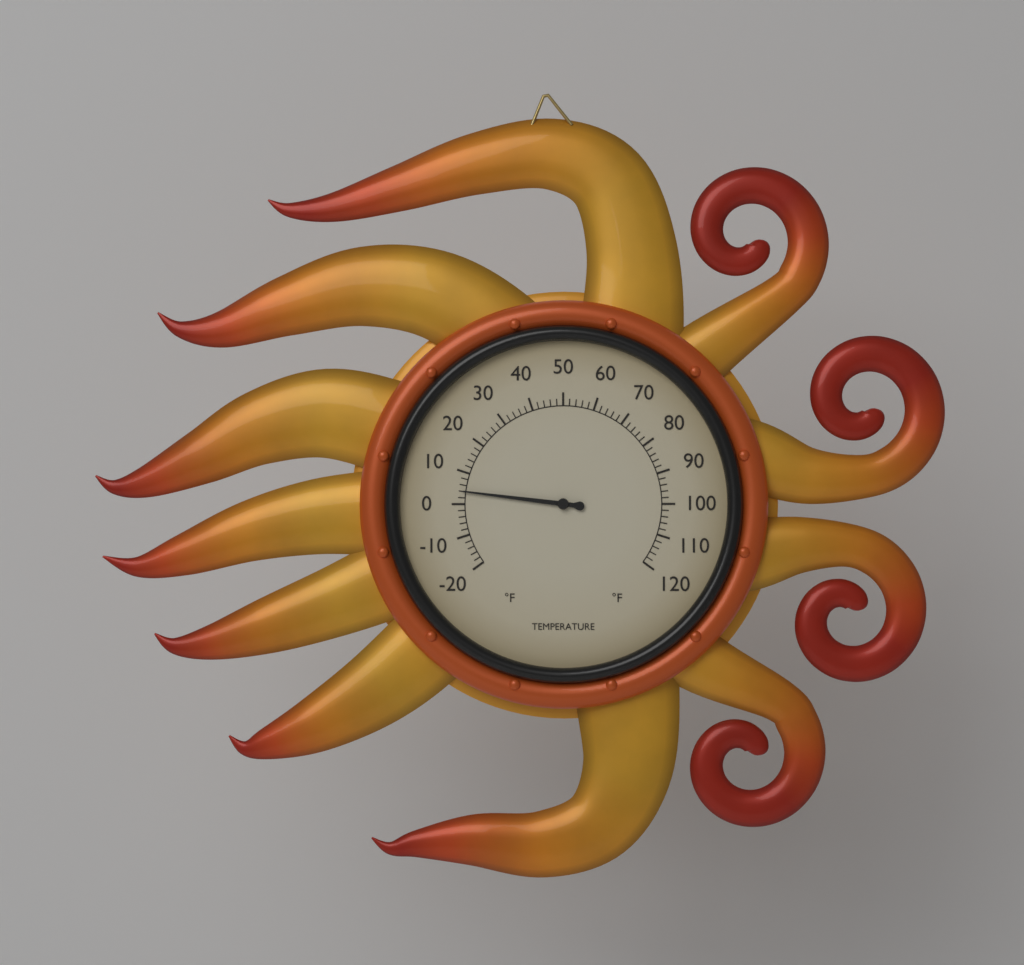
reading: 4 °F
